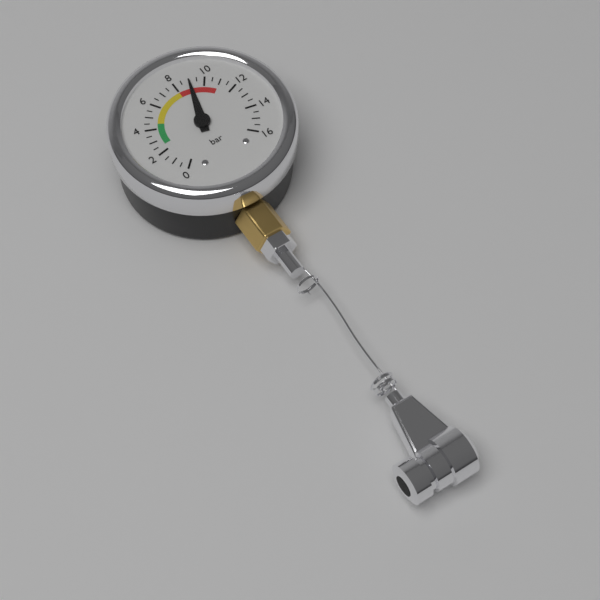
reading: 9.0 bar
